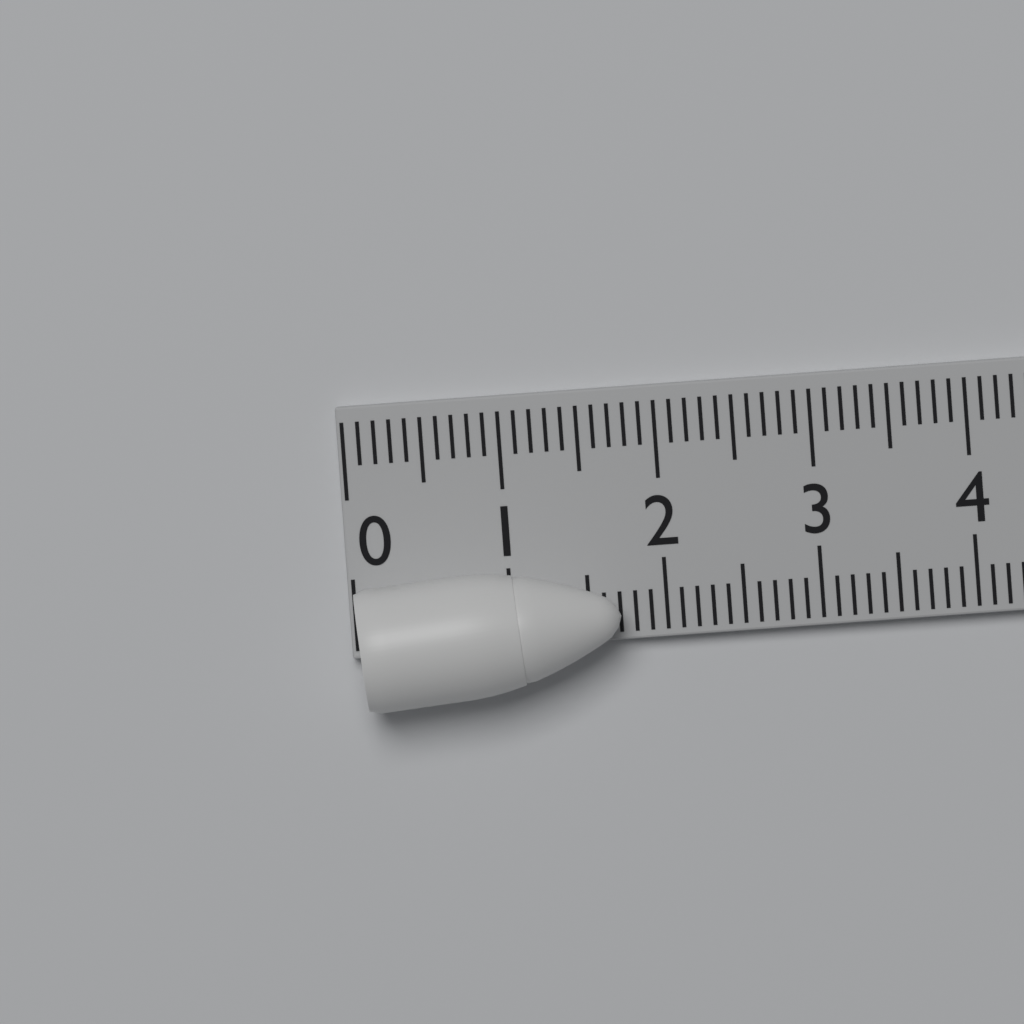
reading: 1.7 (no unit)
